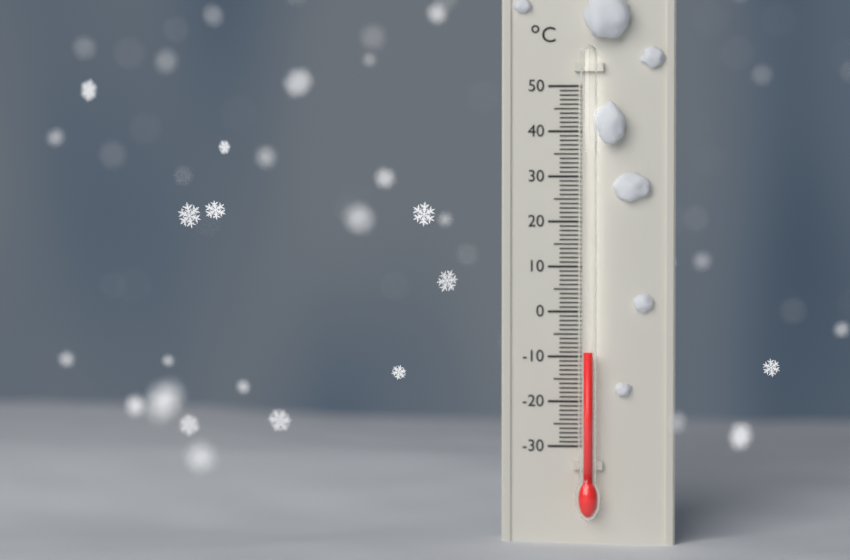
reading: -9 °C
